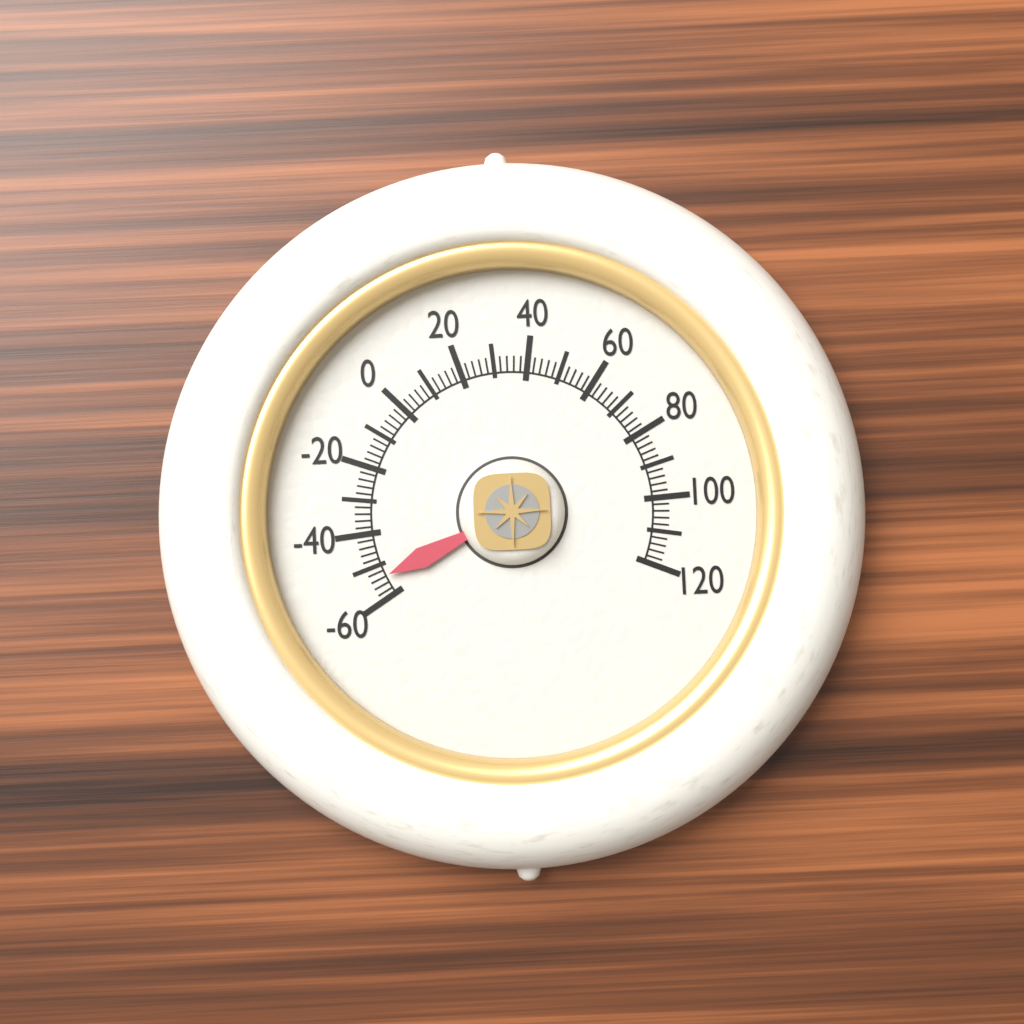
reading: -54 (no unit)
